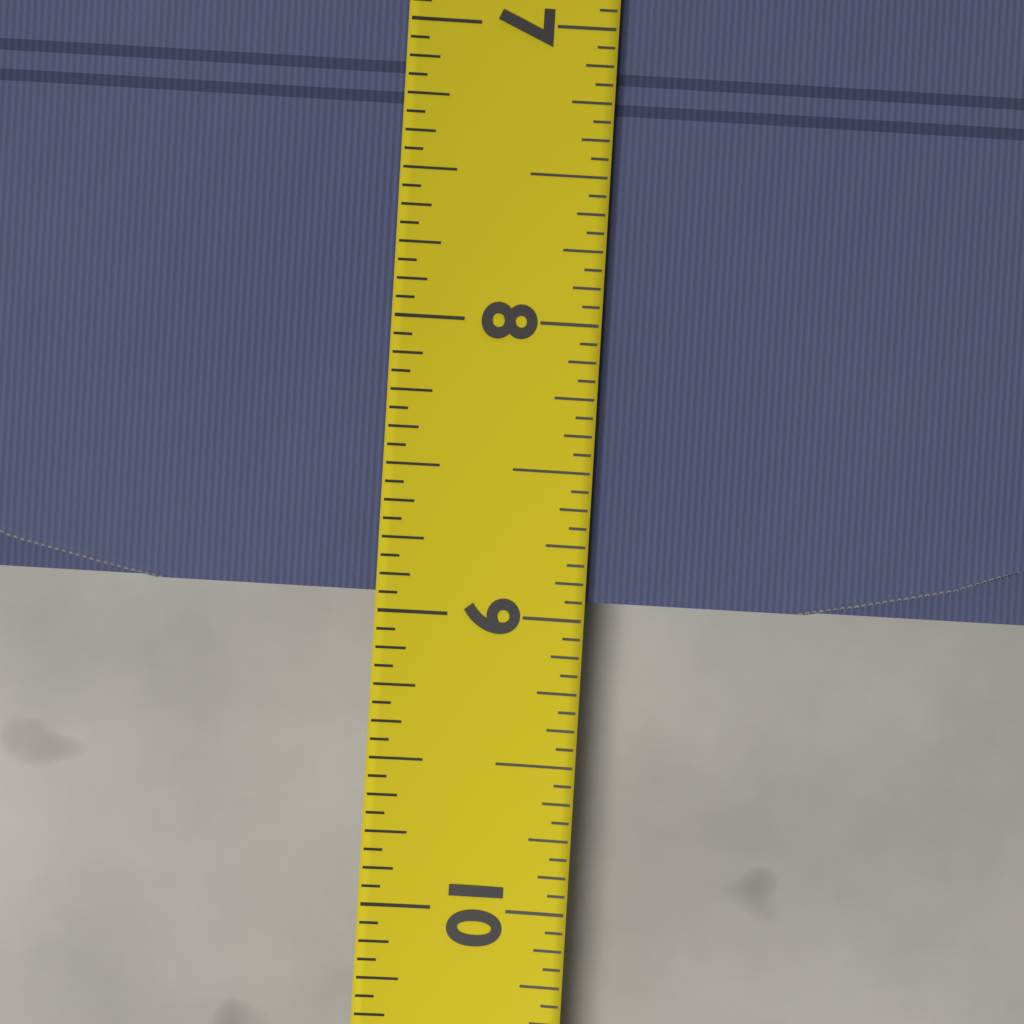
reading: 8.9375 (no unit)
